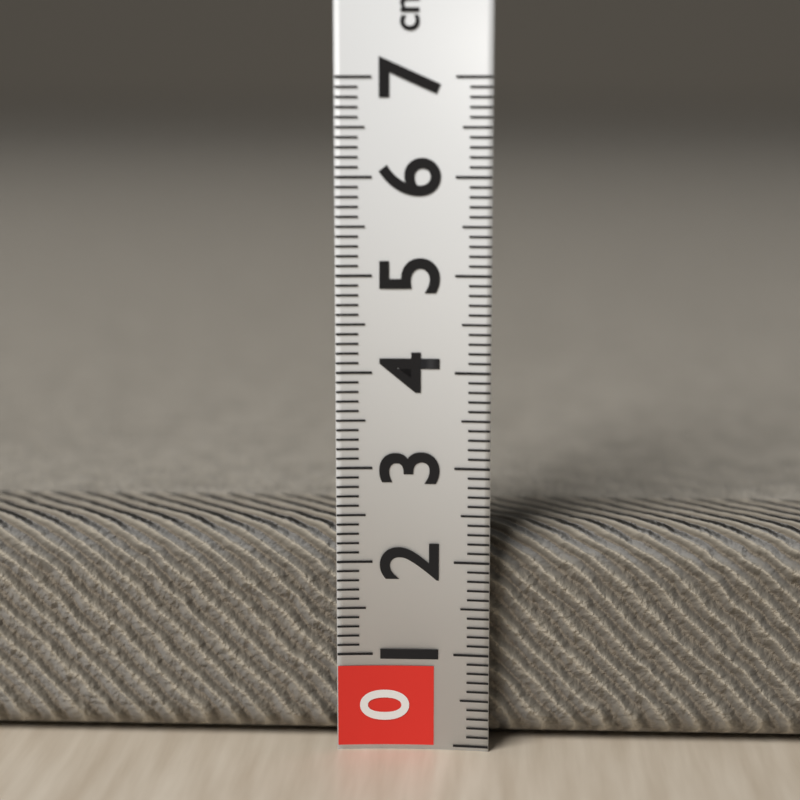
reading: 2.3 cm
